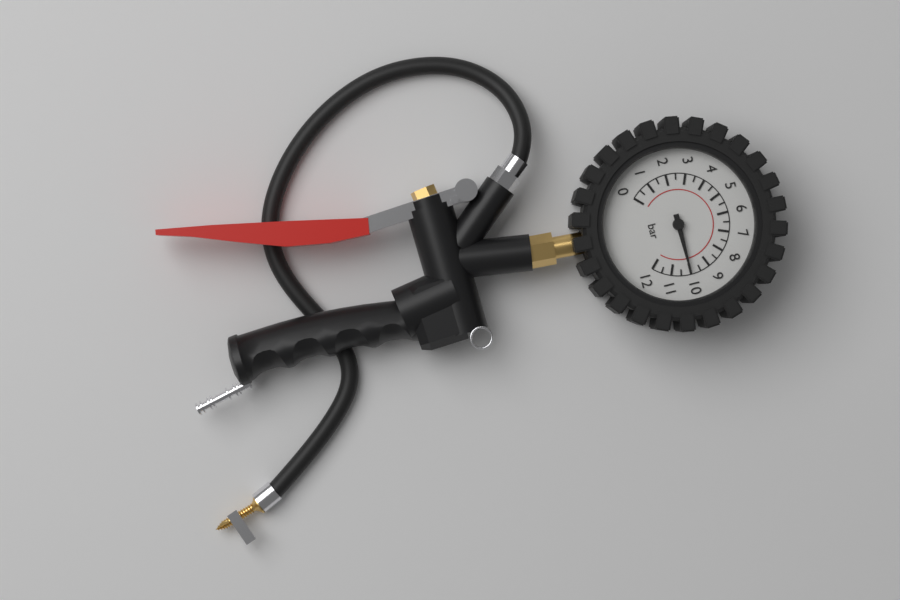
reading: 10.0 bar
